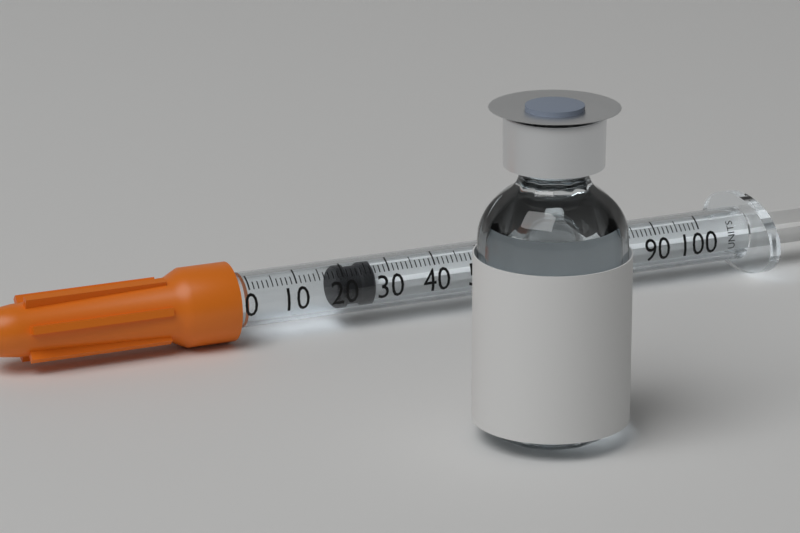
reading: 19 units
